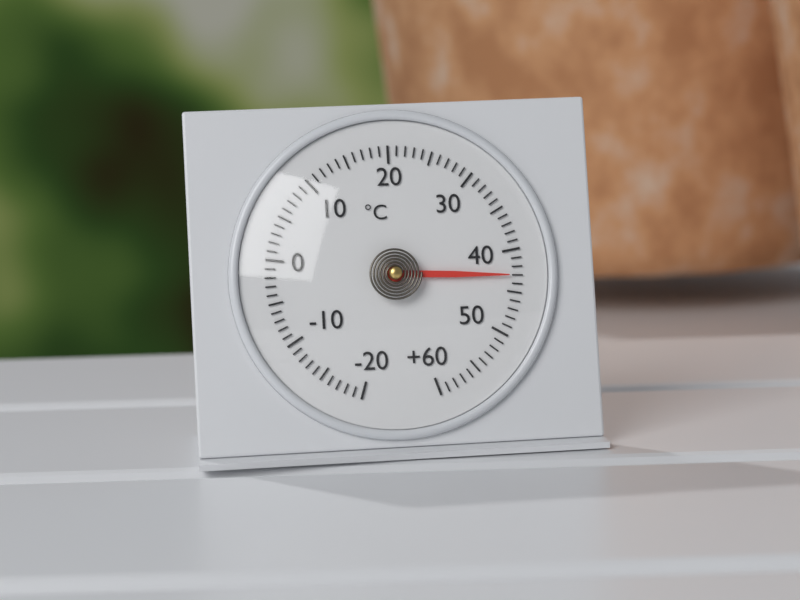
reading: 43 °C
